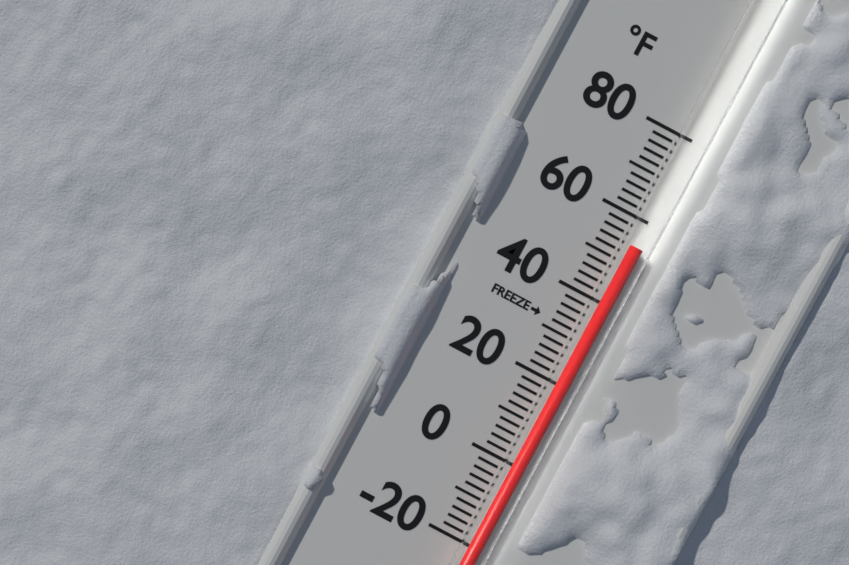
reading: 54 °F
